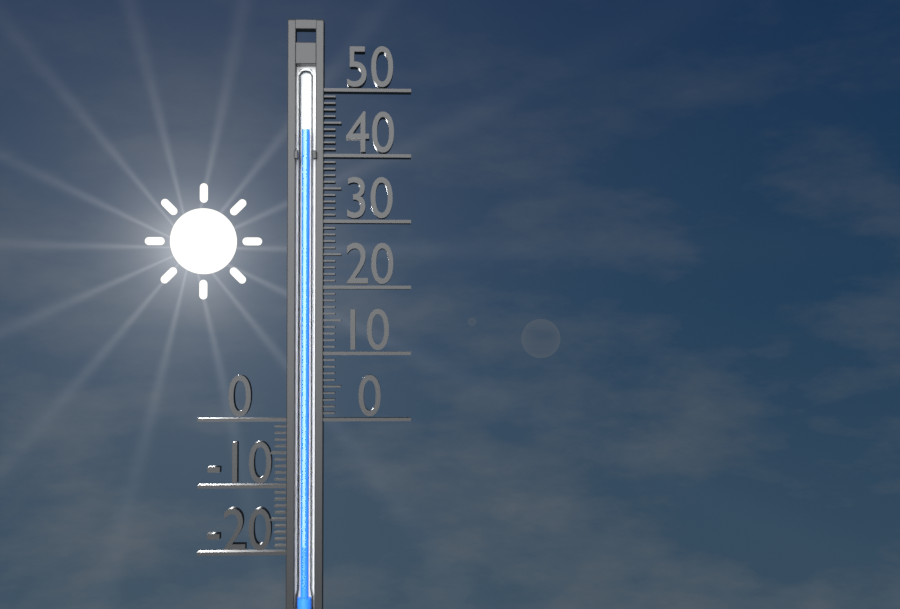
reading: 44 (no unit)
